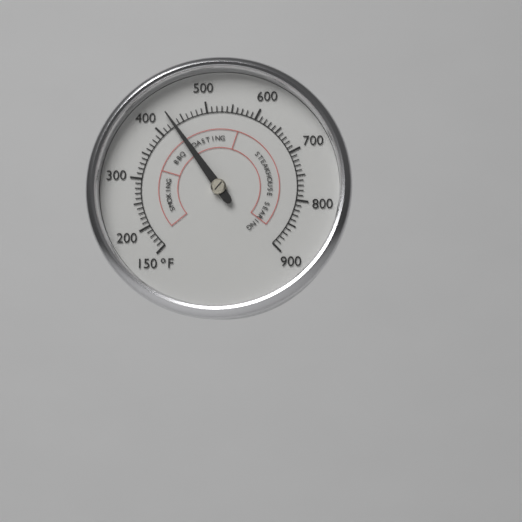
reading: 430 °F
